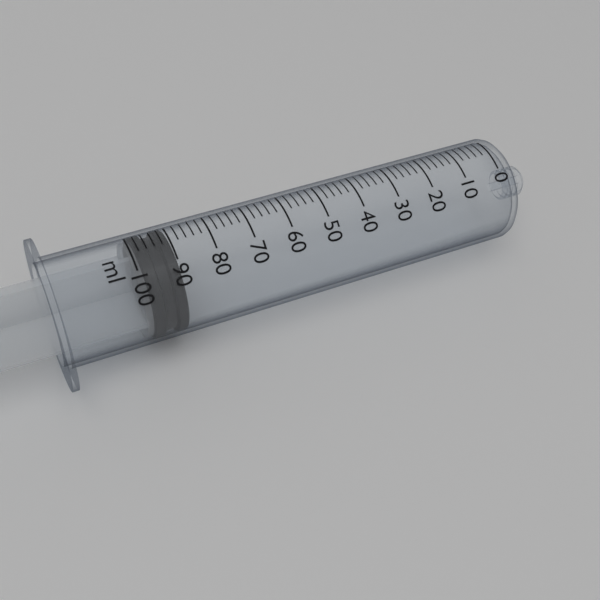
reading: 90 ml
